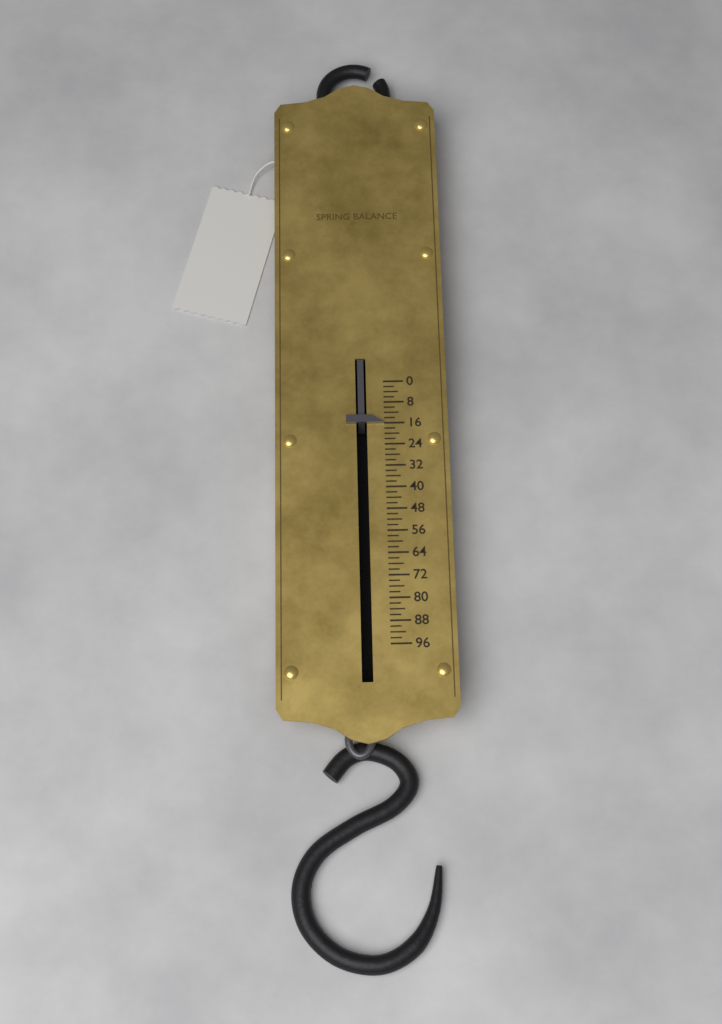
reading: 16 (no unit)
